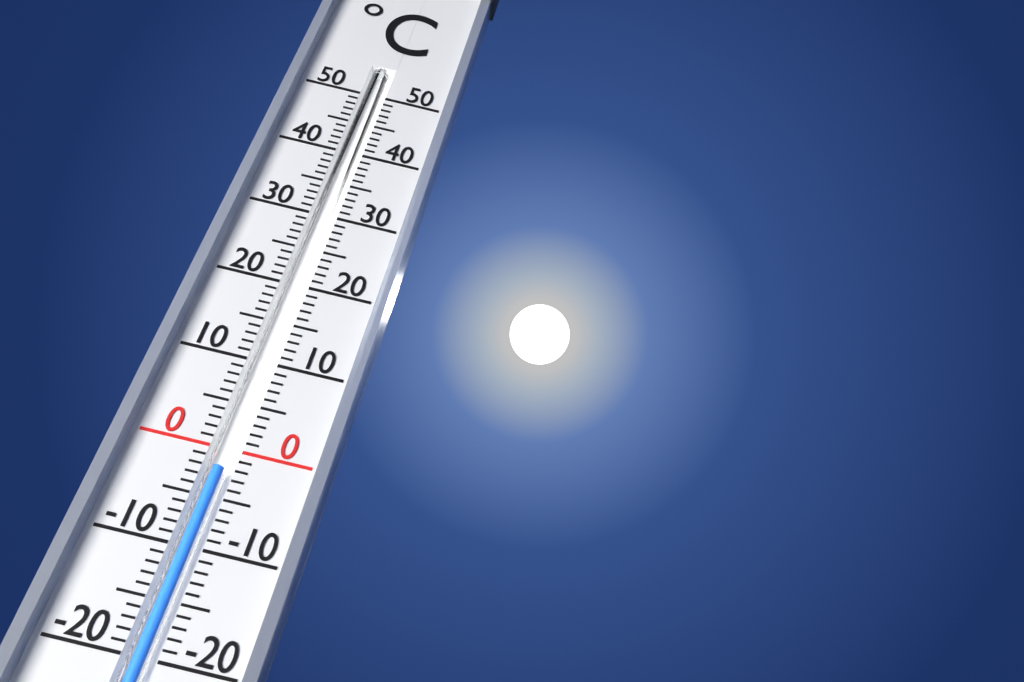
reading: -2 °C
